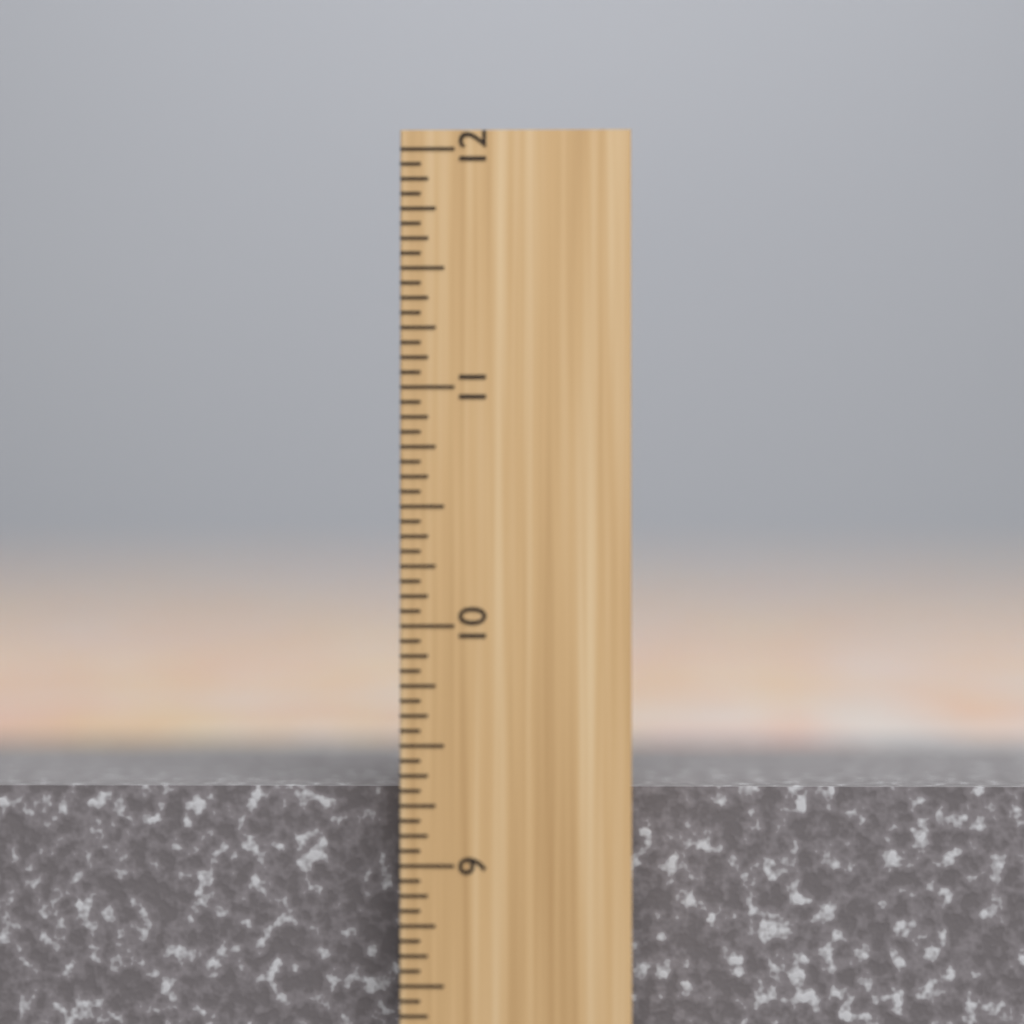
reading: 9.3125 inch
